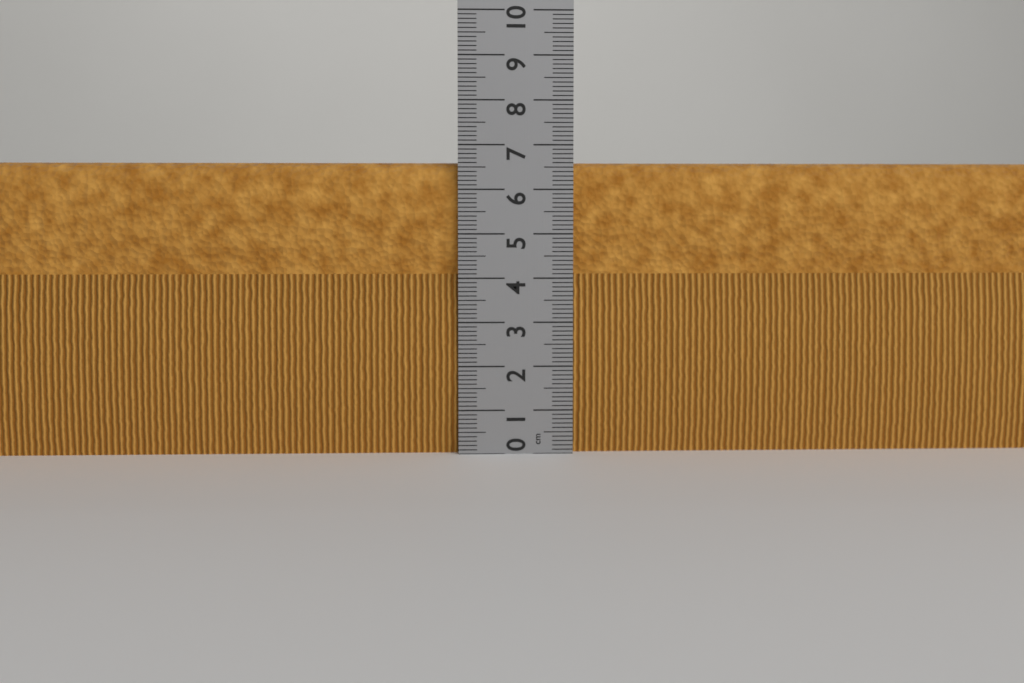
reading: 6.6 cm
